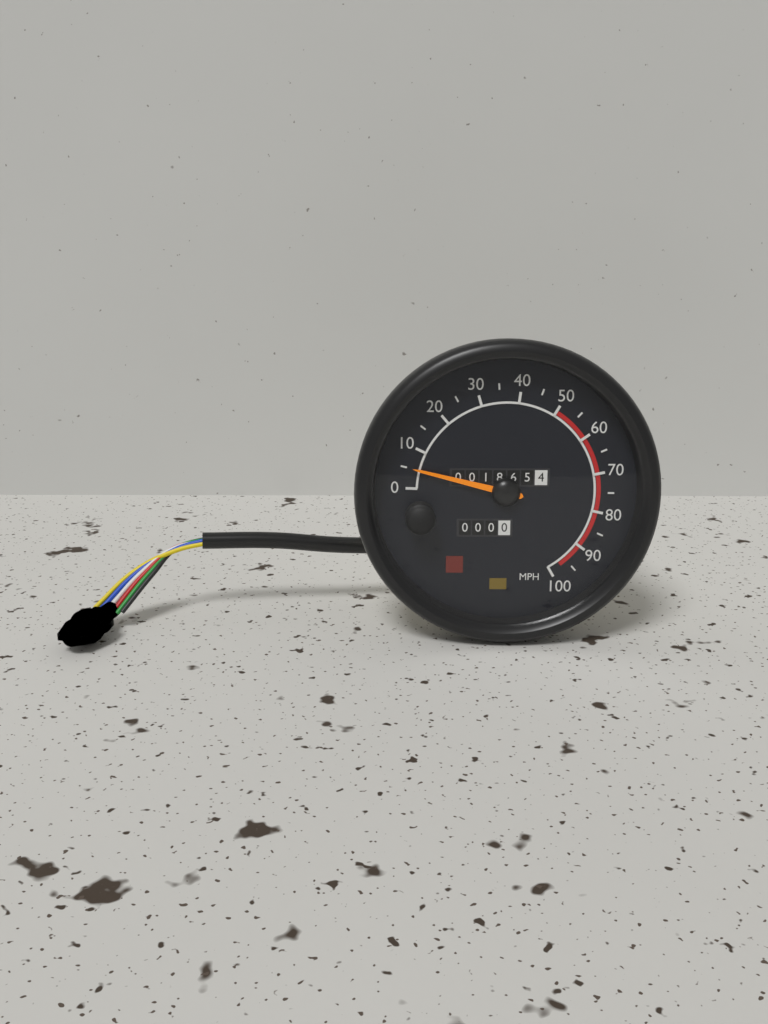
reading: 5 MPH
